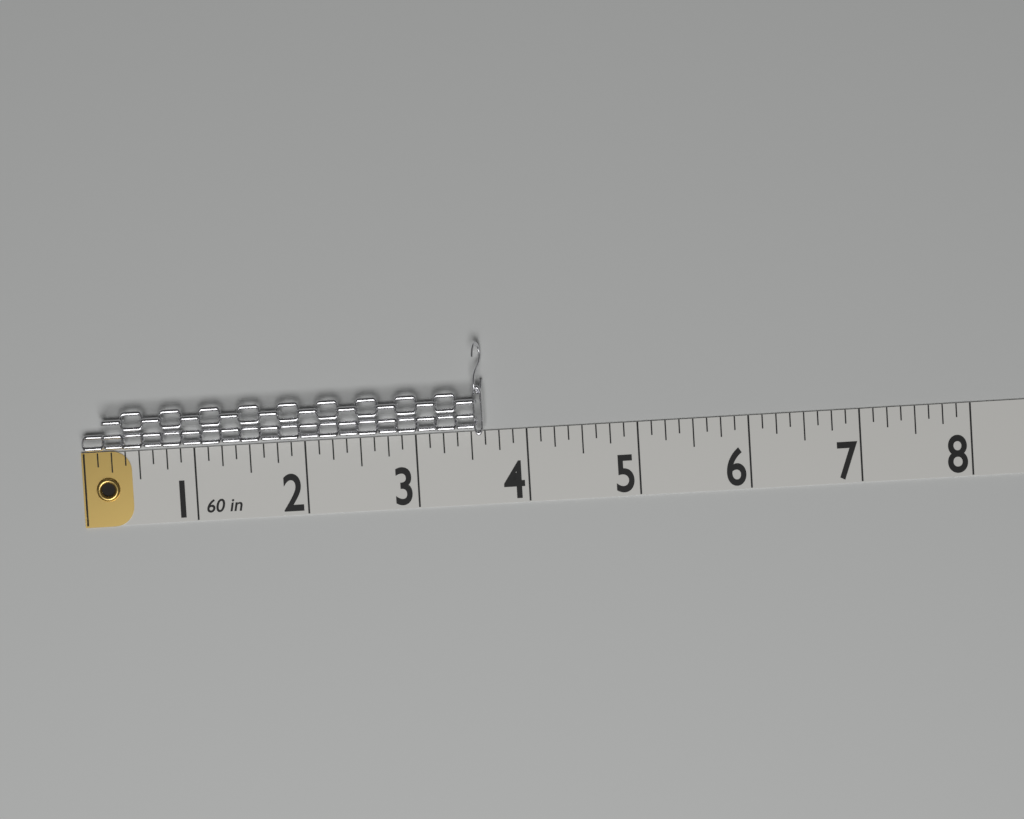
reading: 3.625 in
